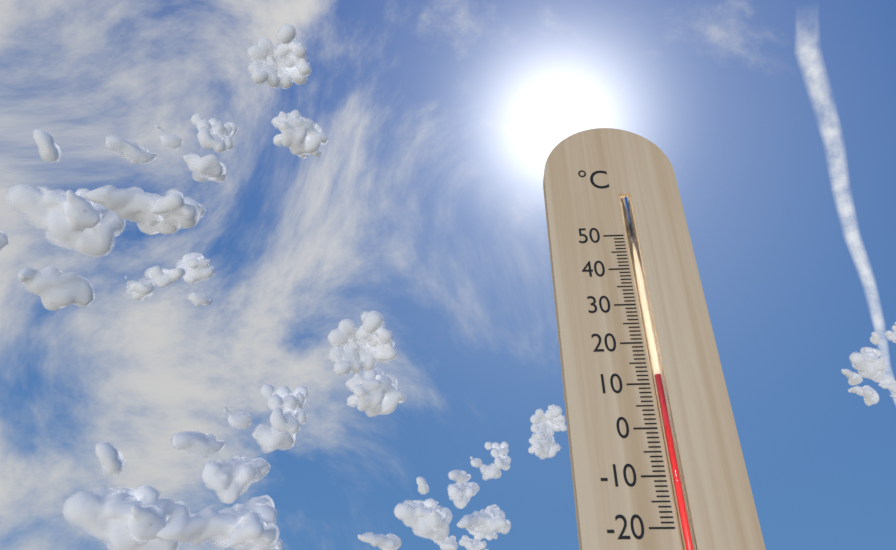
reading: 12 °C
